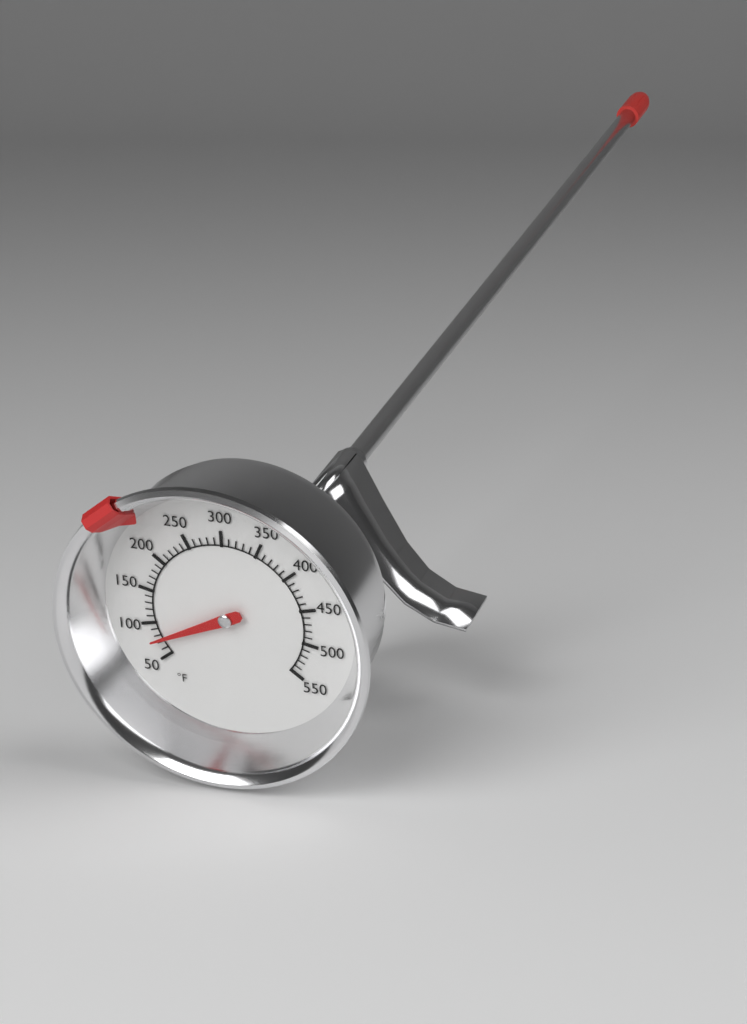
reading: 75 °F
